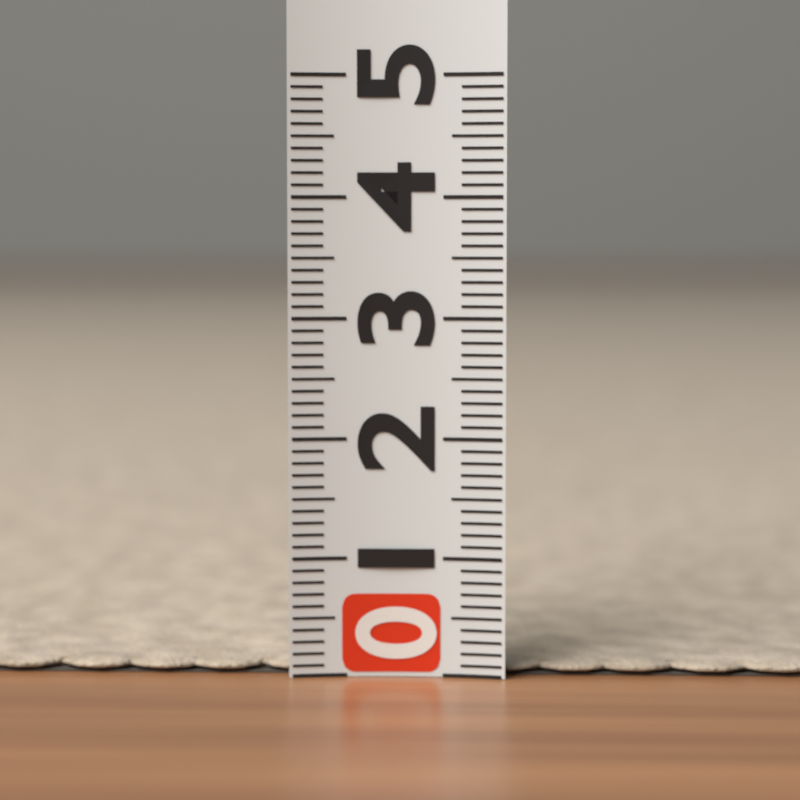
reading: 0.1 (no unit)
